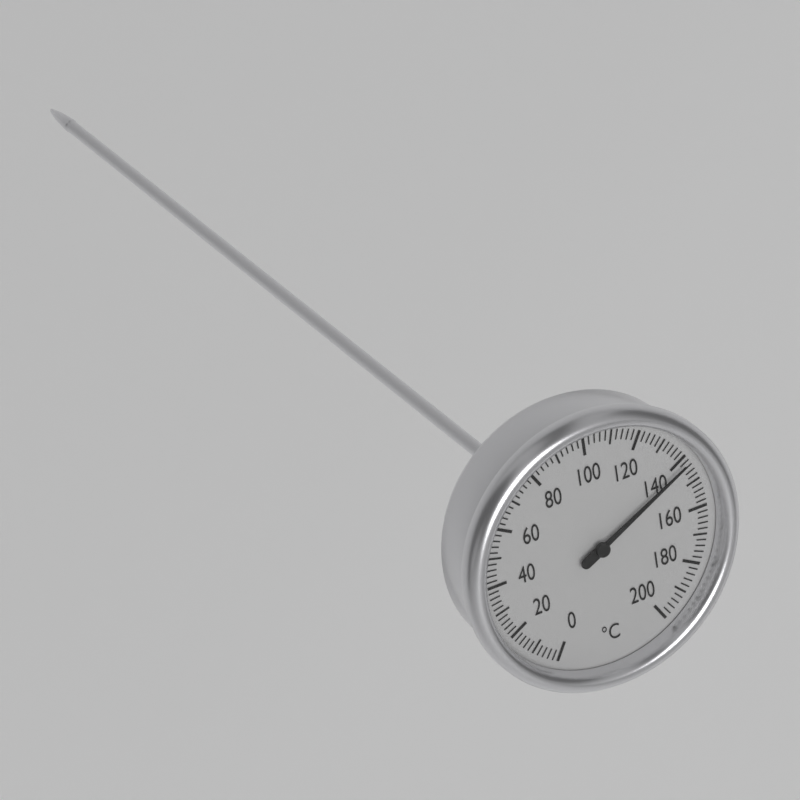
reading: 142 °C
